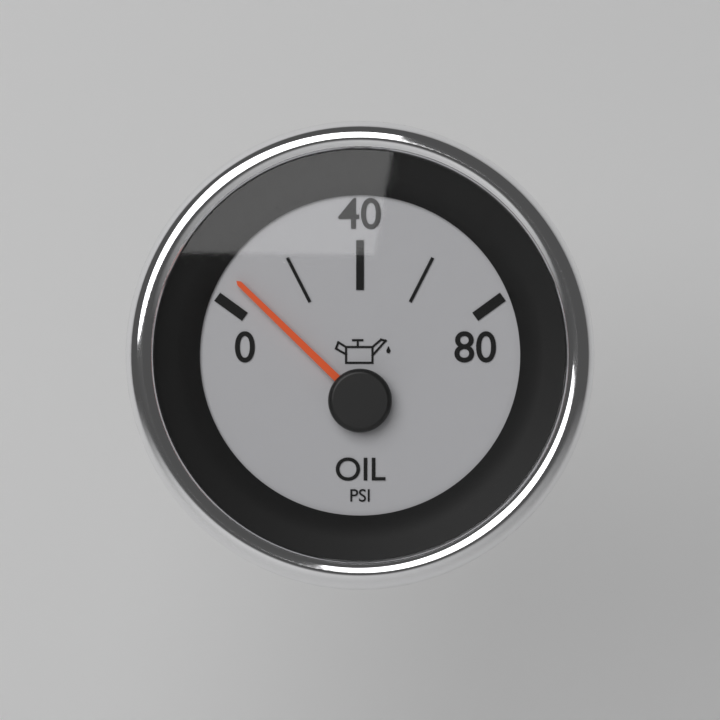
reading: 6 psi
